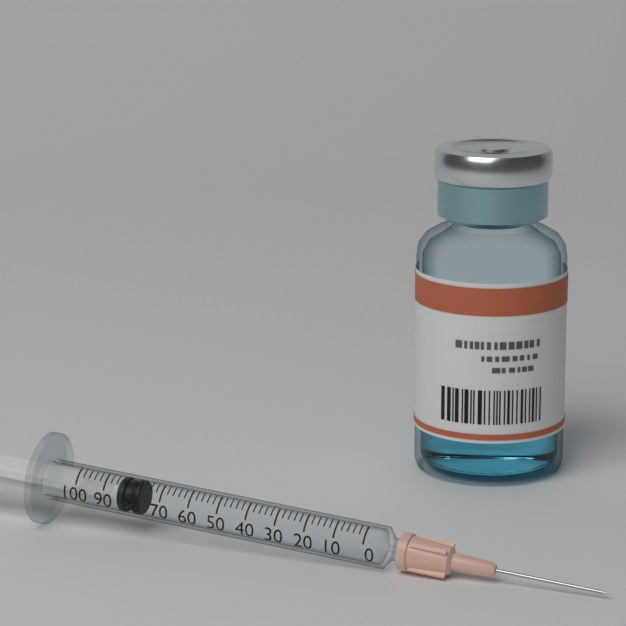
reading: 78 (no unit)
